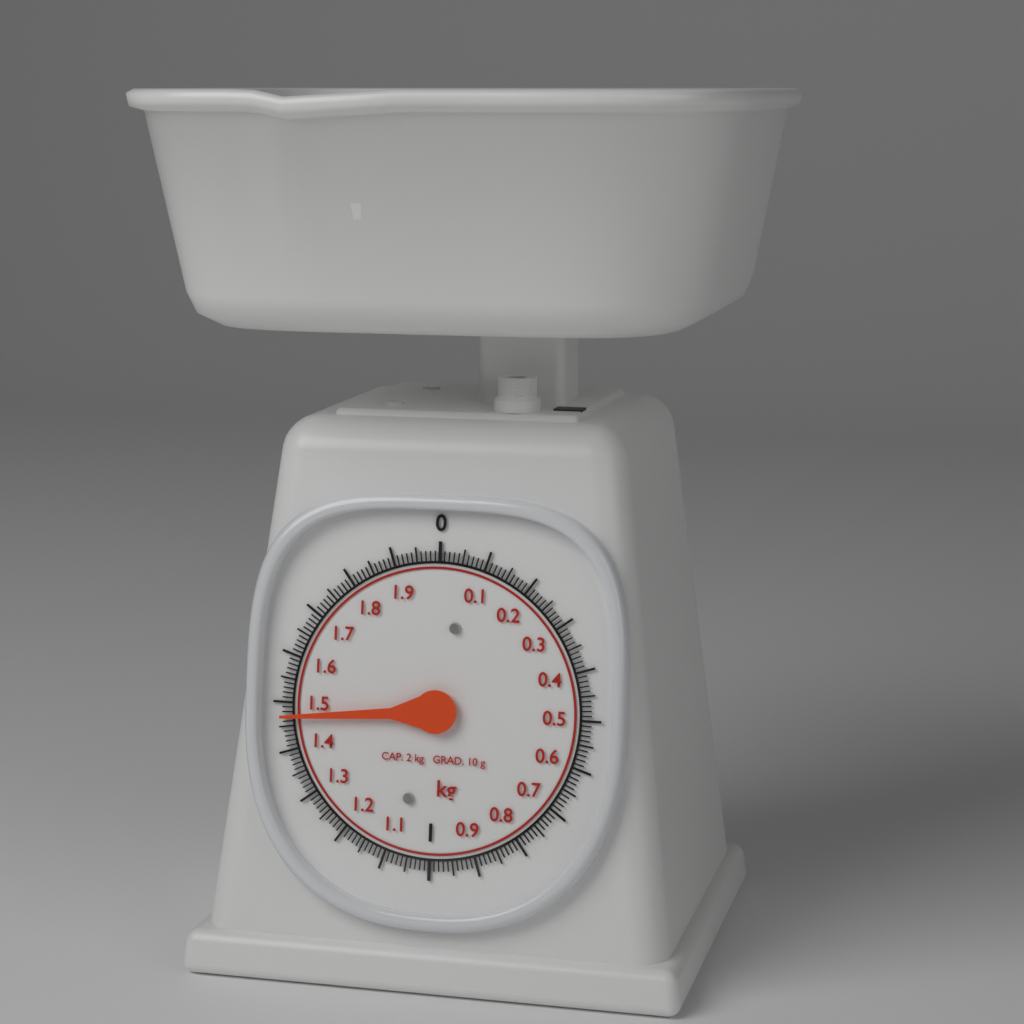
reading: 1.47 kg
